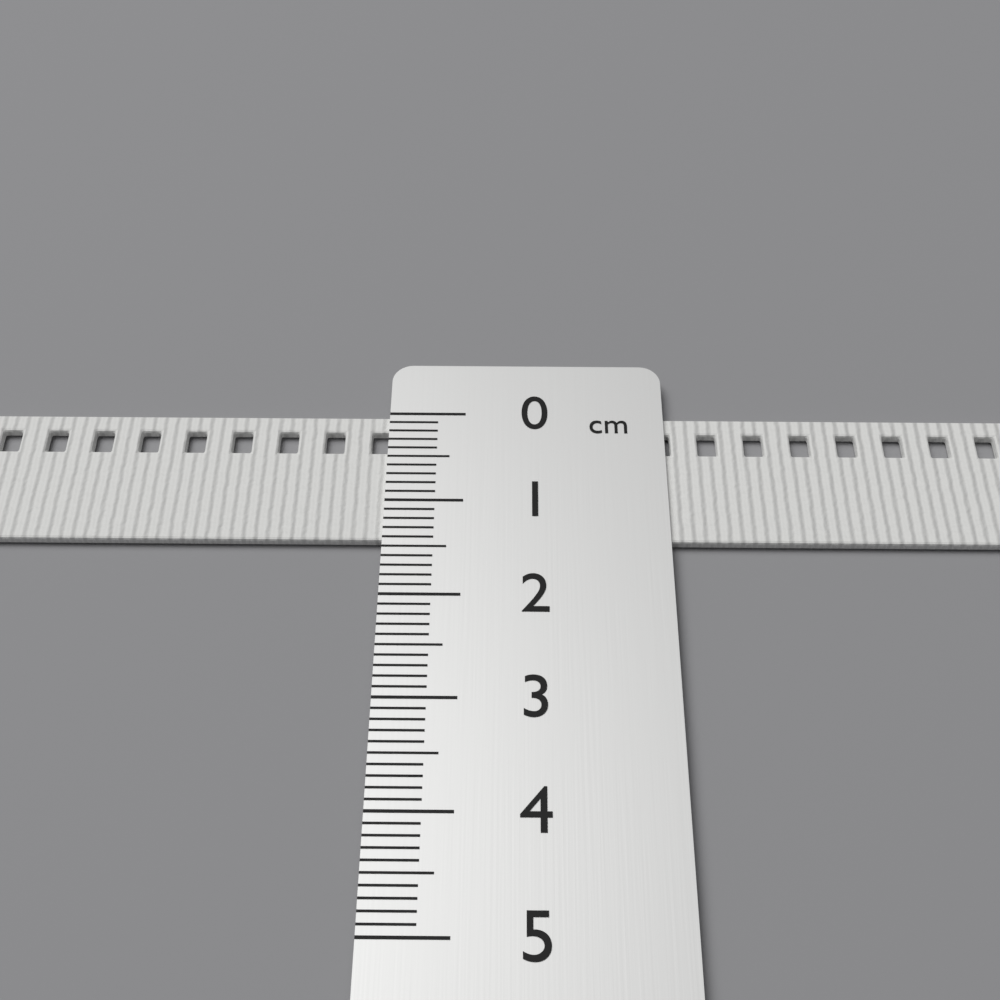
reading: 1.4 cm
